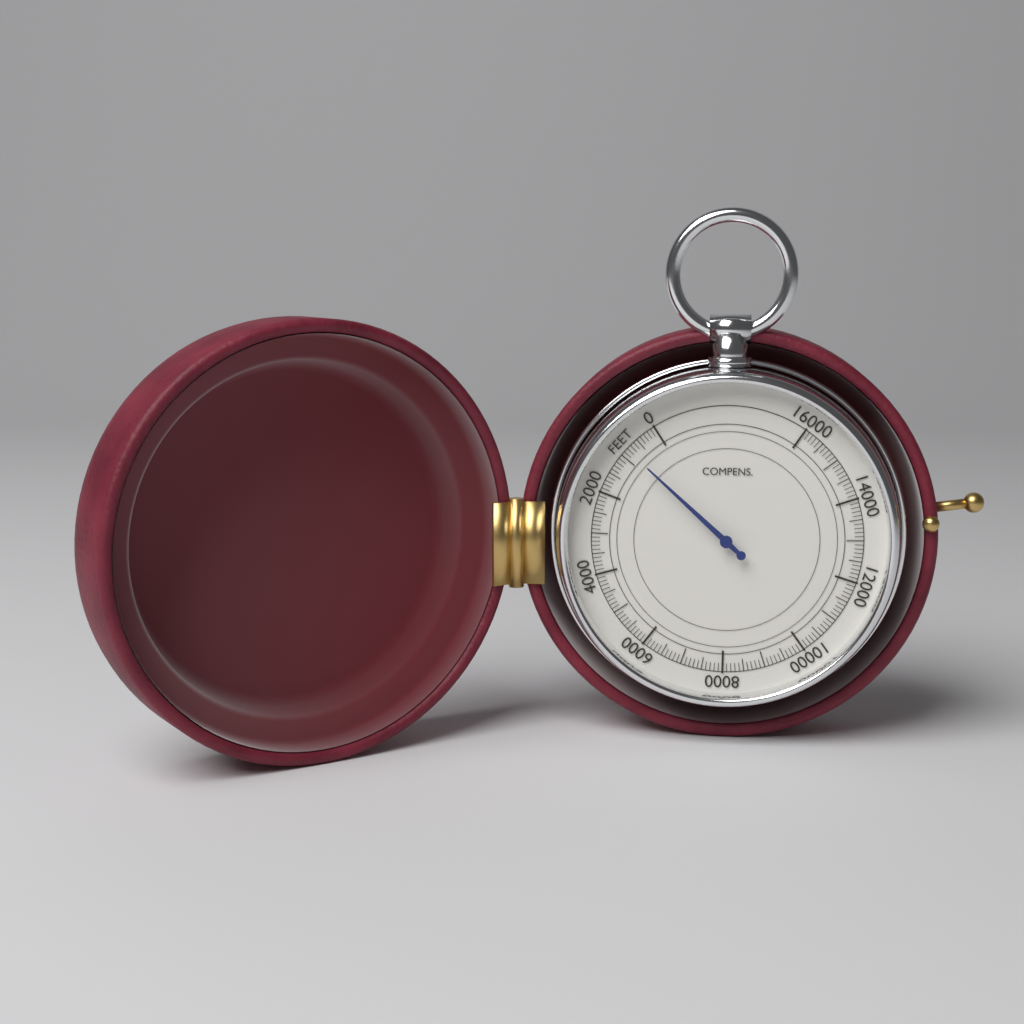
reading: 800 feet
